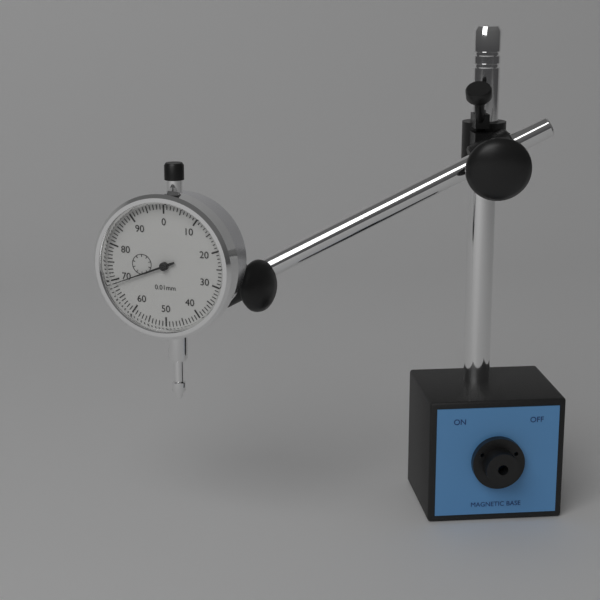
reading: 0.69 mm
